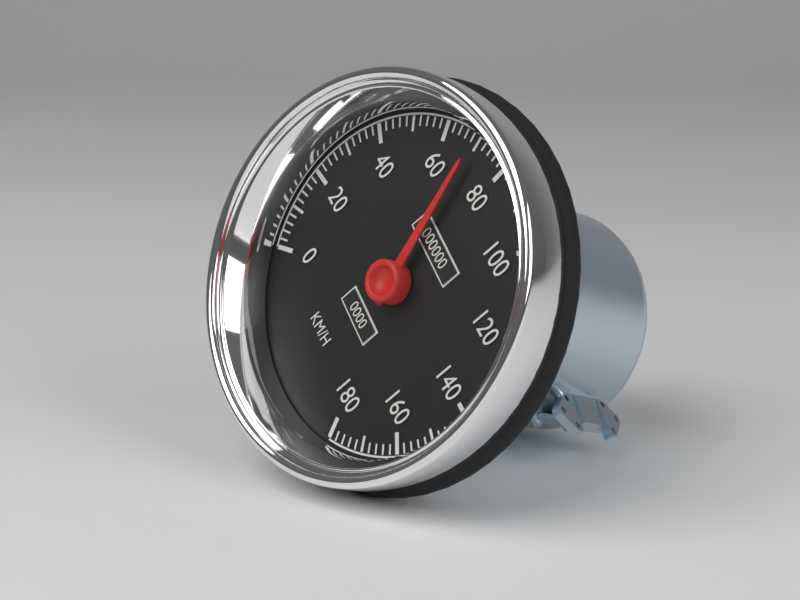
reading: 70 km/h
